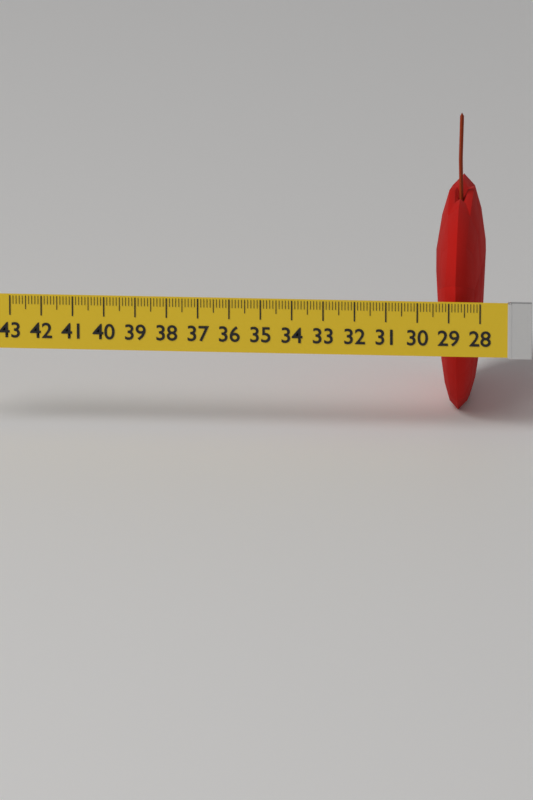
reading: 29.6 (no unit)
